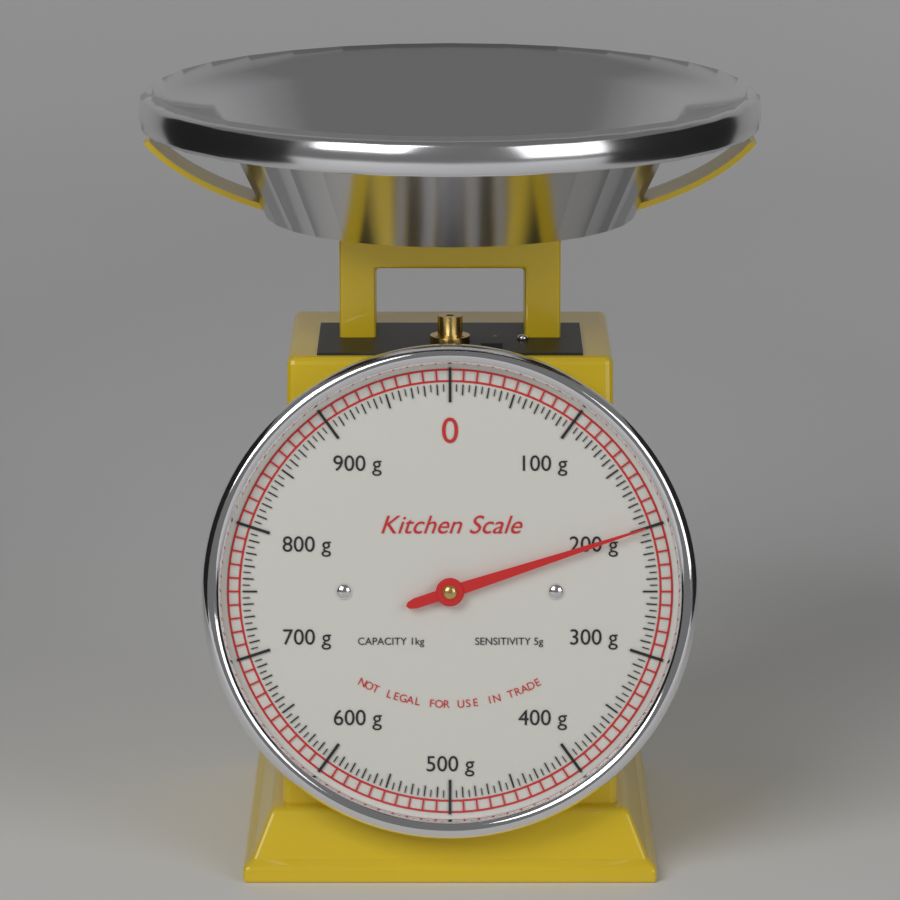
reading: 200 g
